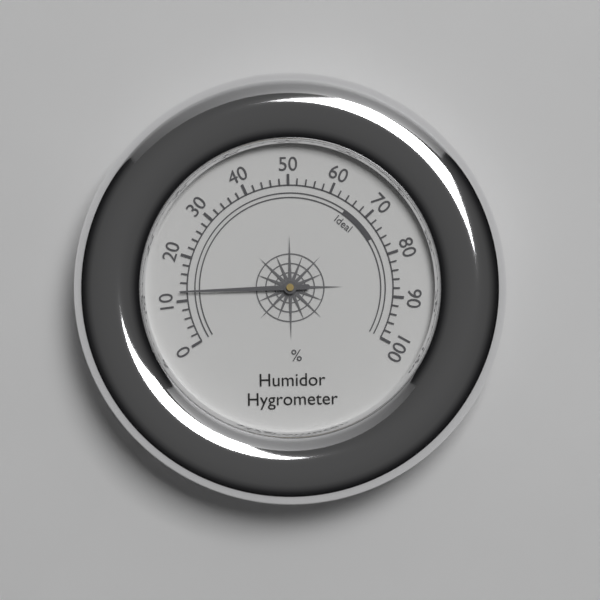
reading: 12 %
